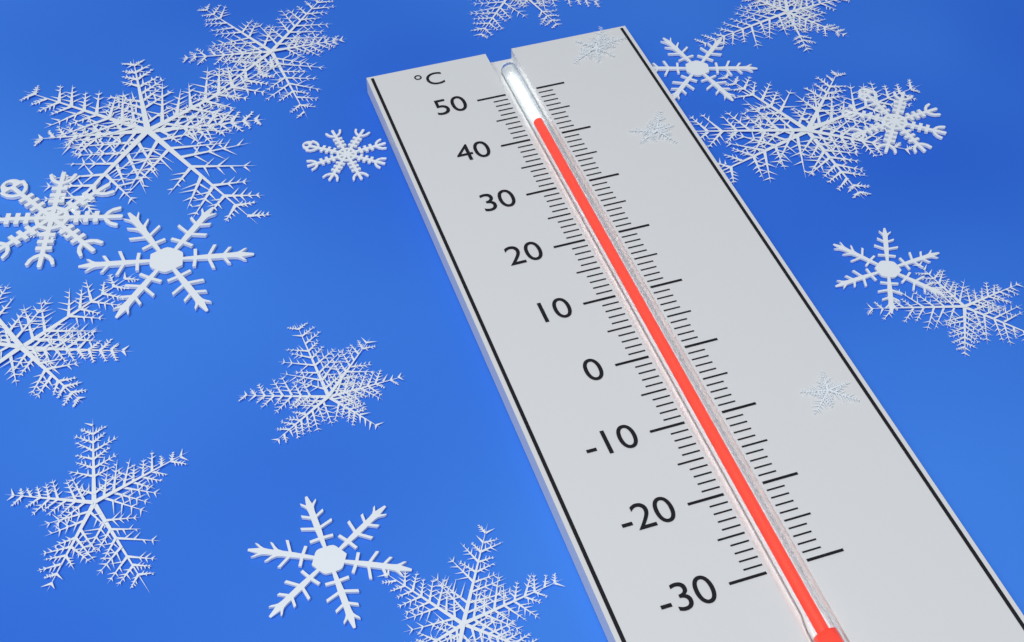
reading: 43 °C
